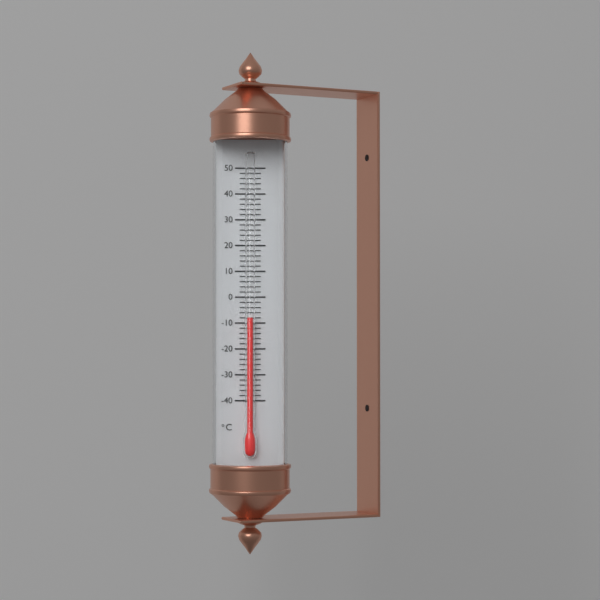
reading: -8 °C
